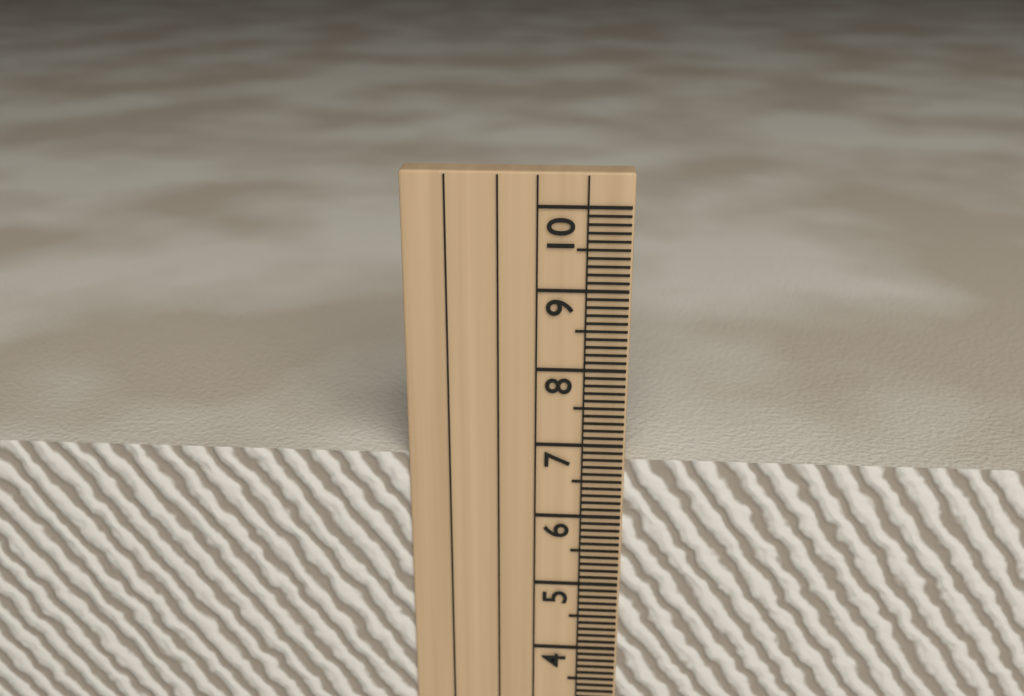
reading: 6.8 cm
